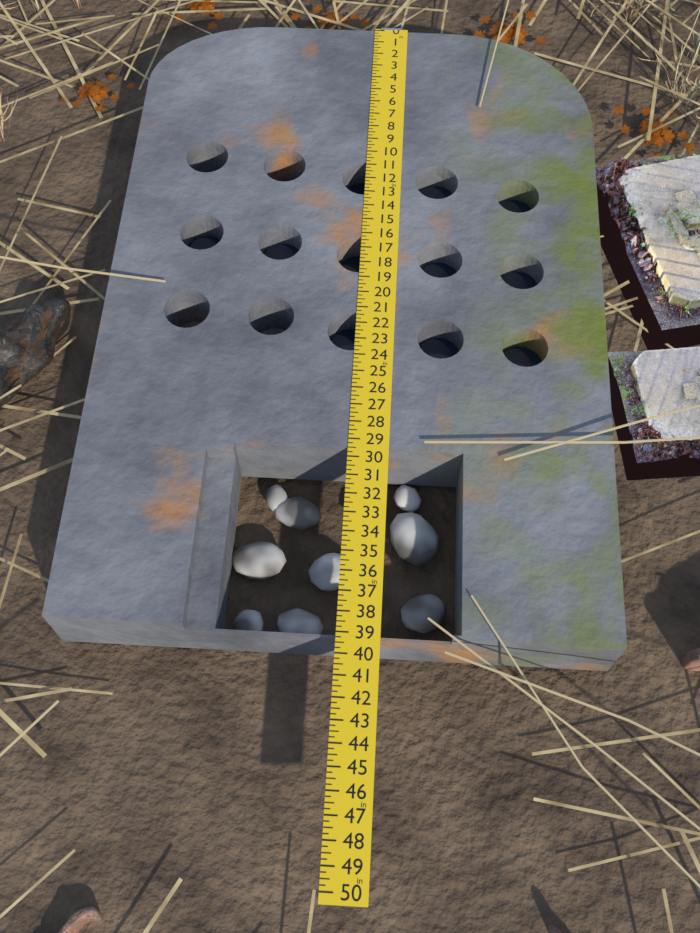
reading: 39.00 in
